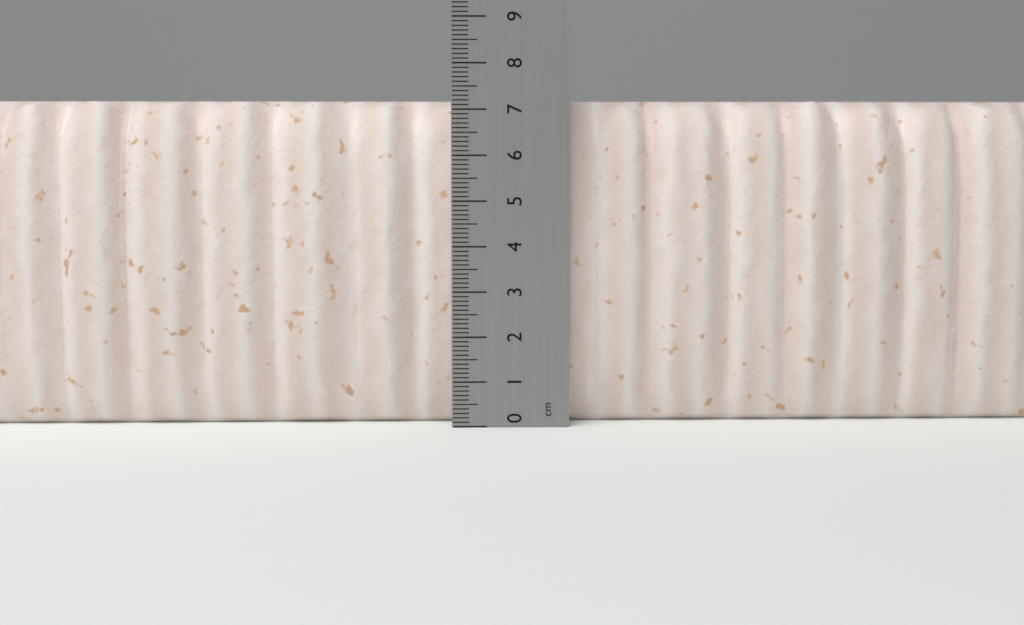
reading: 7.2 cm
